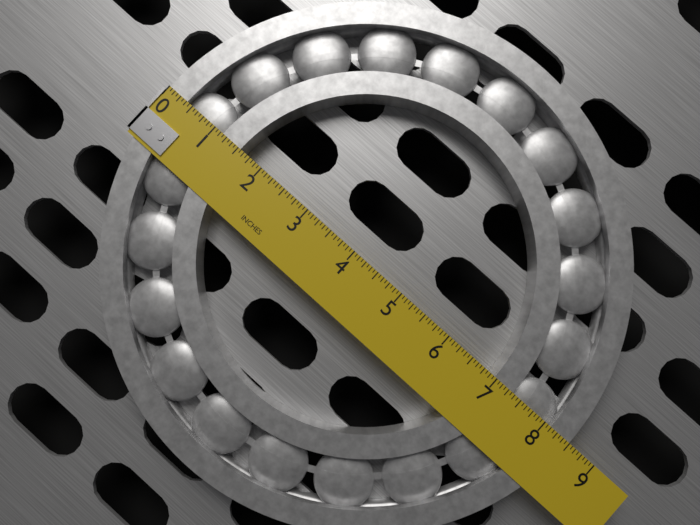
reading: 8.5000 in
